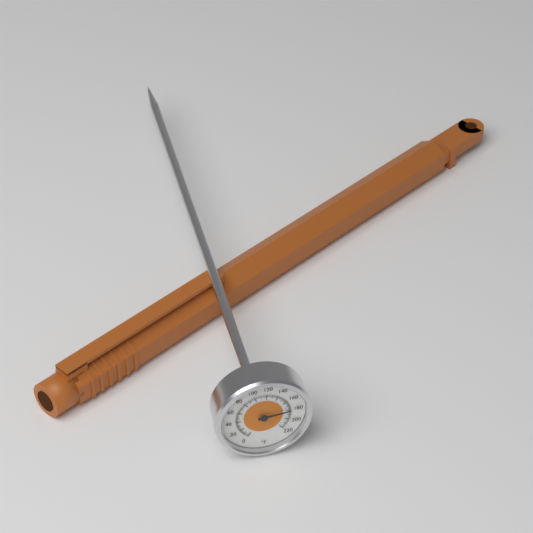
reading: 180 °F
